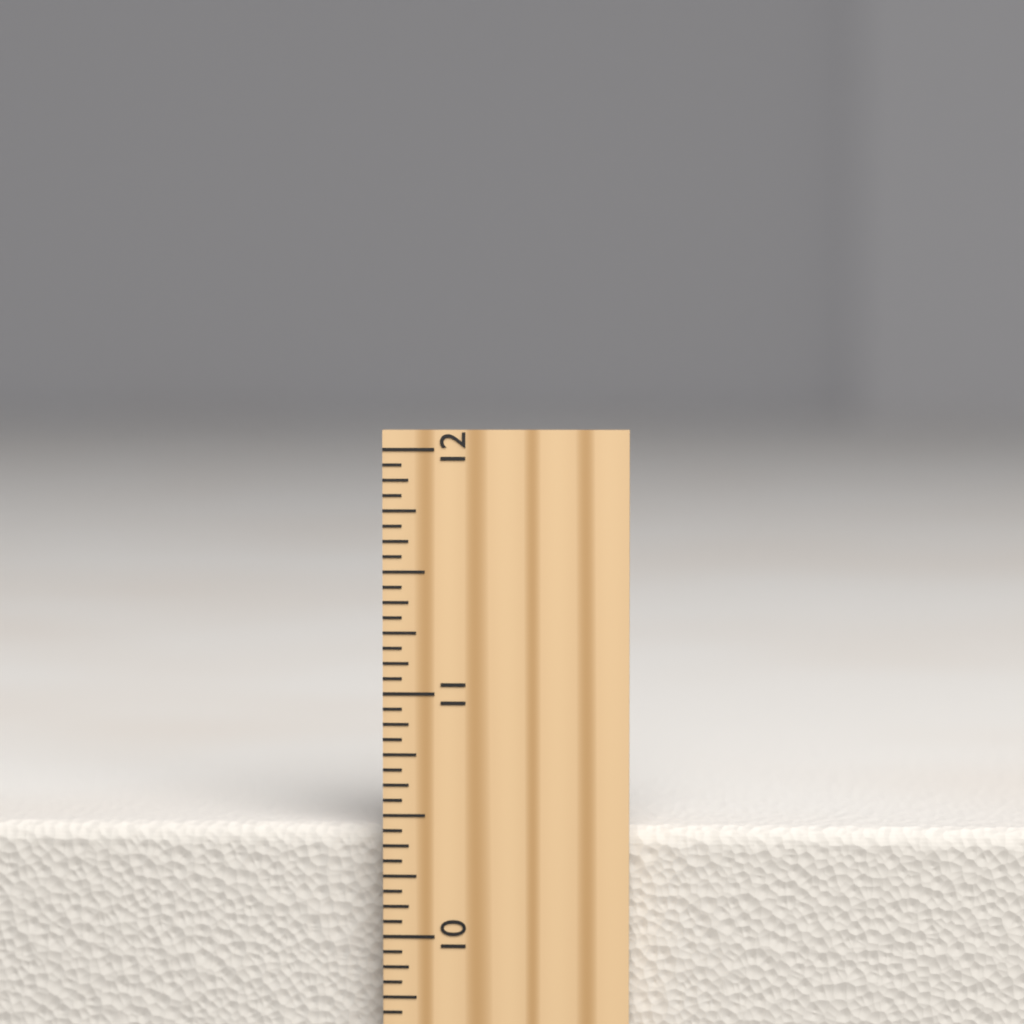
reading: 10.4375 inch
